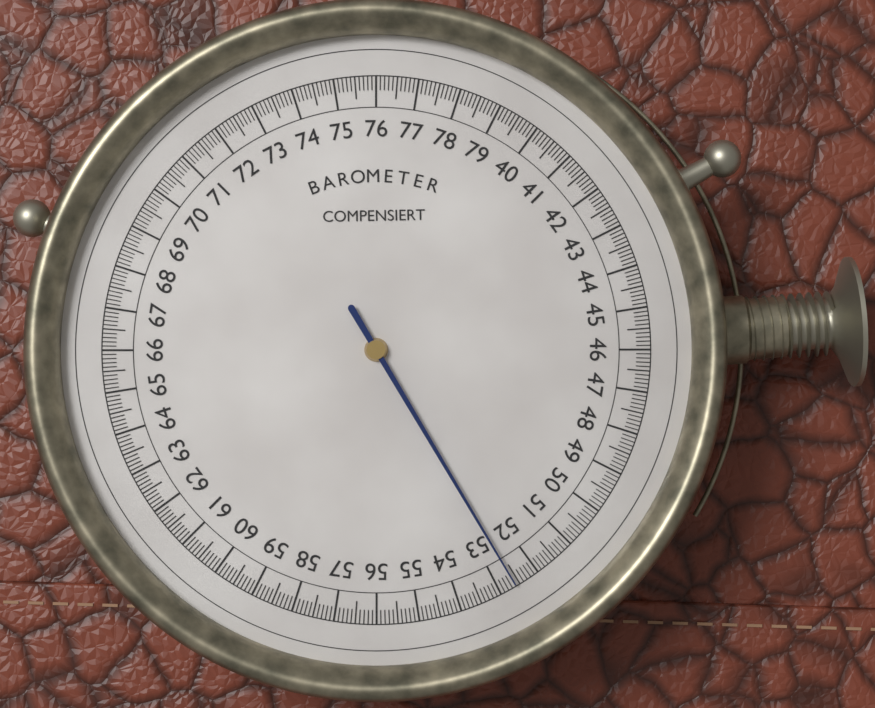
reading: 52.6 (no unit)
